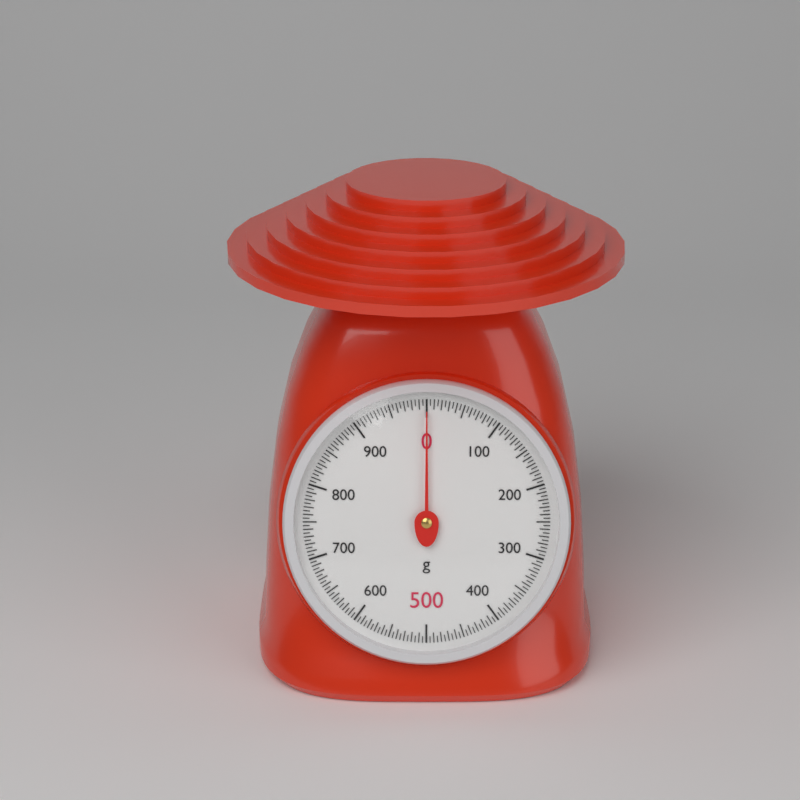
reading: 0 g
